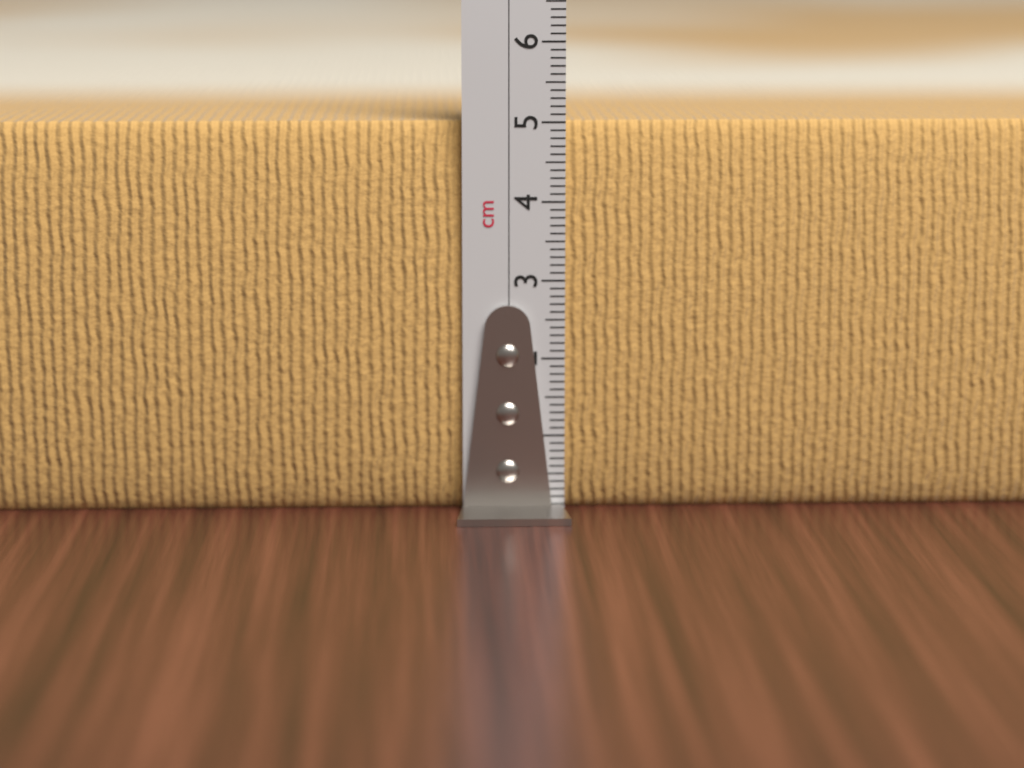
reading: 5.0 cm
